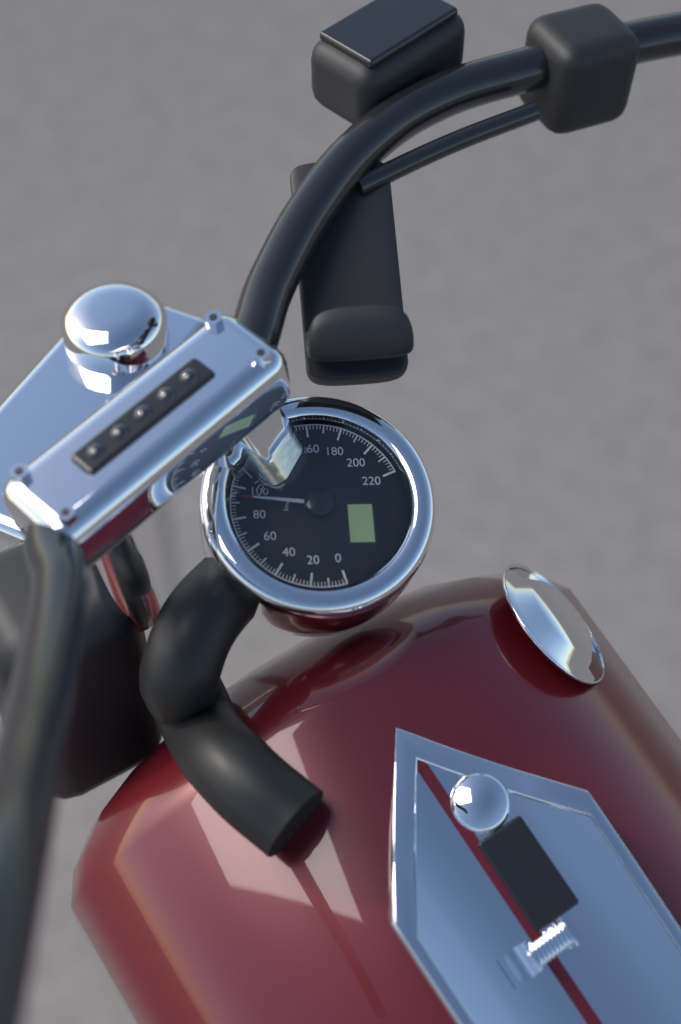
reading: 94 km/h
